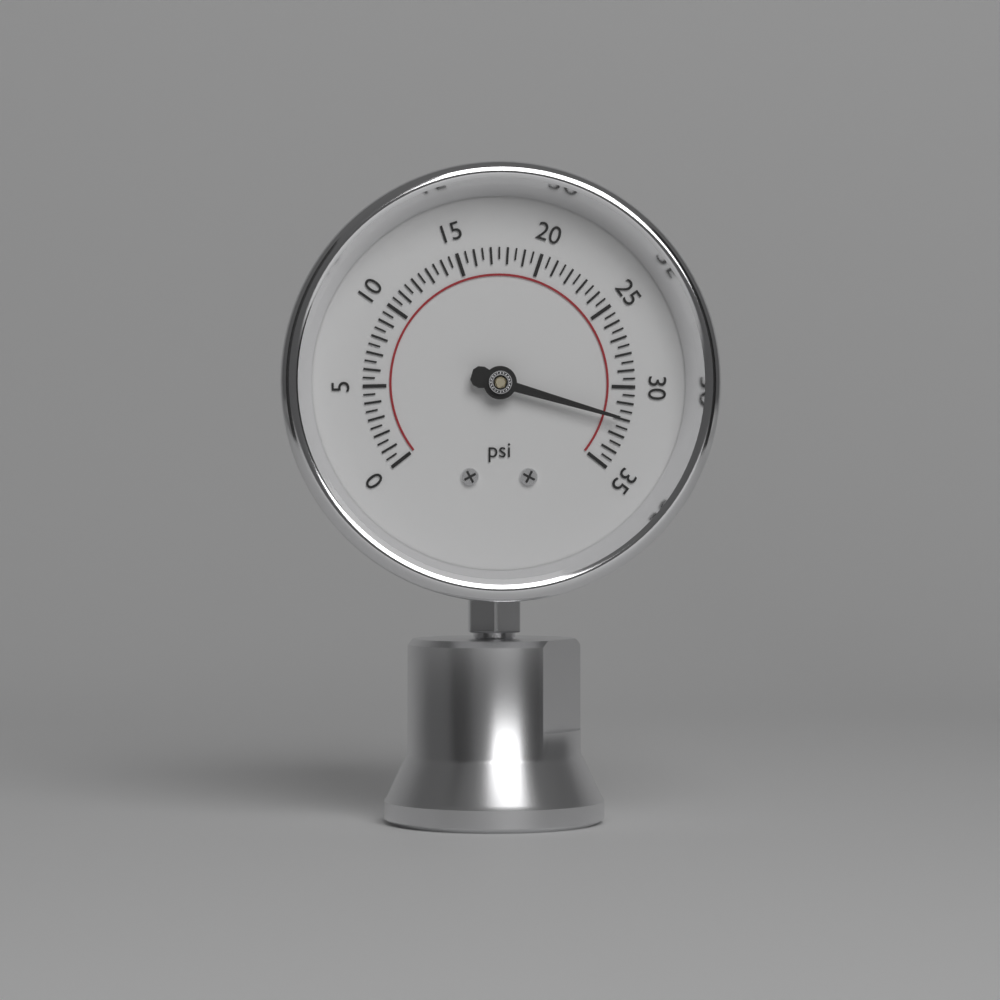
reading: 32.0 psi
